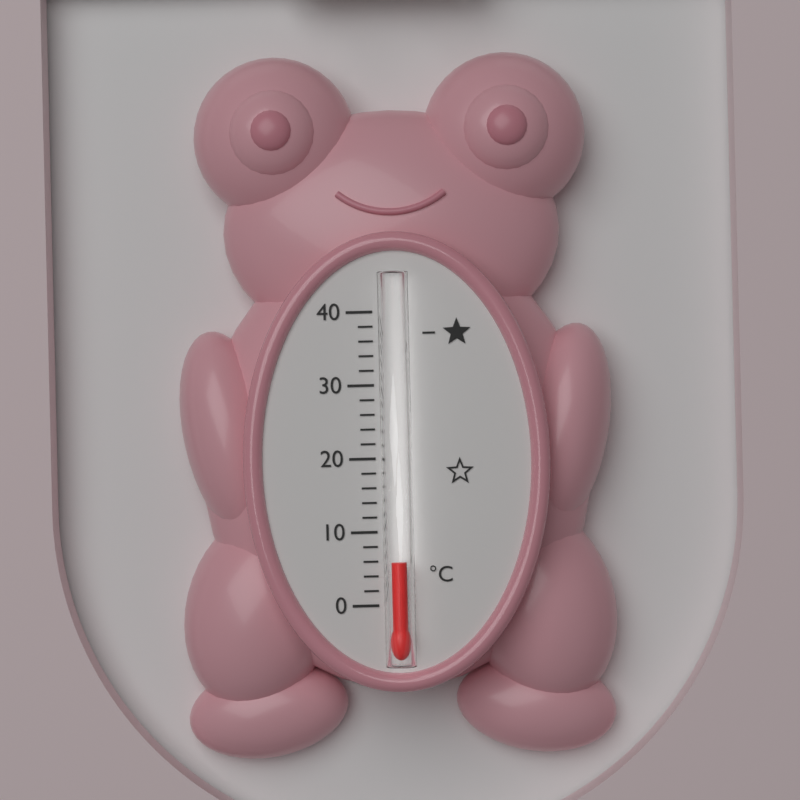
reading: 6 °C
